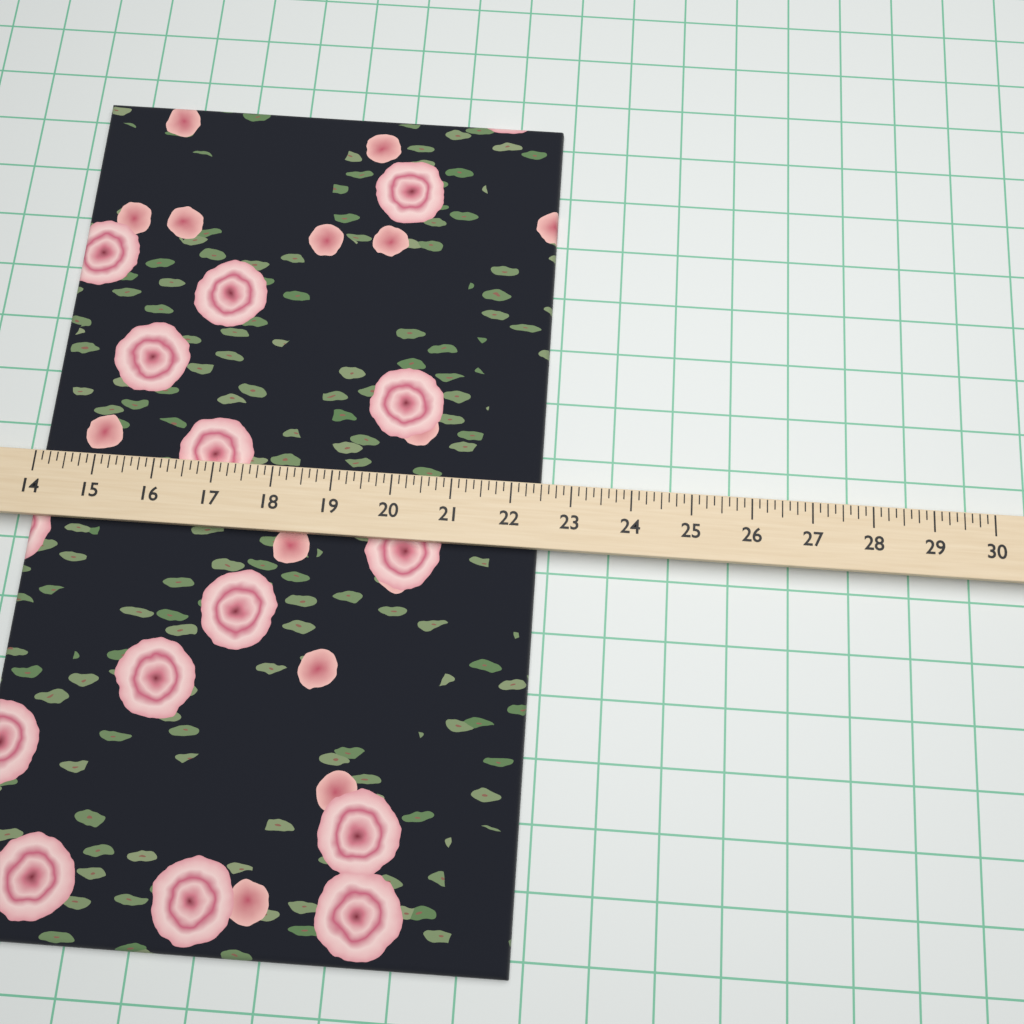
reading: 22.500 (no unit)
